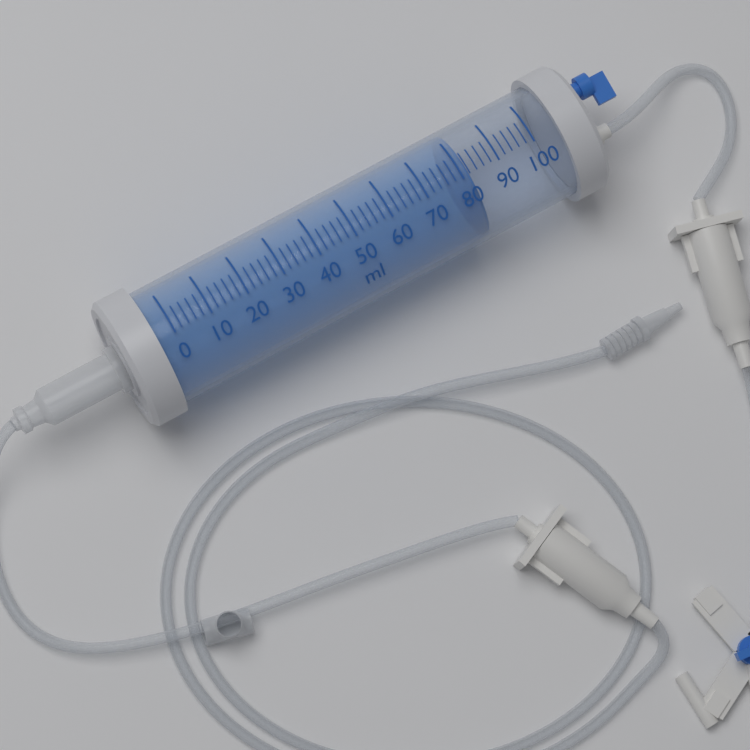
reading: 82 ml
